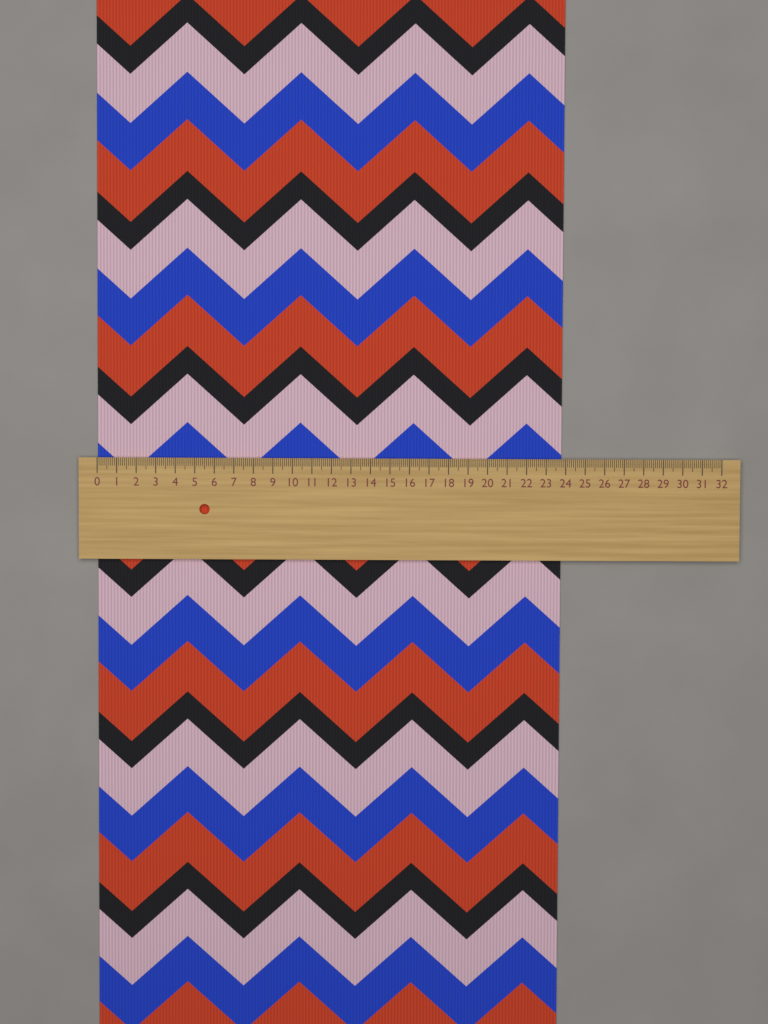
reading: 23.8 (no unit)
